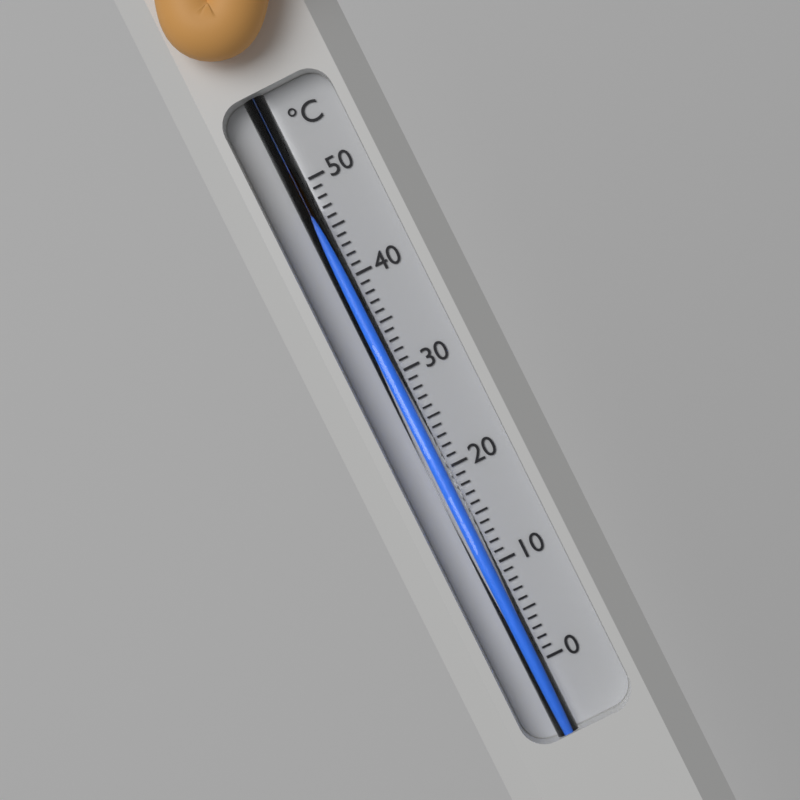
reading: 47 °C
